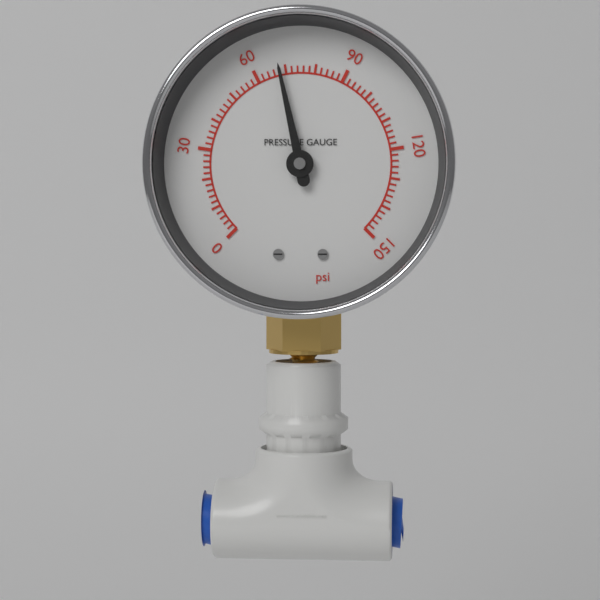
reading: 68 psi
